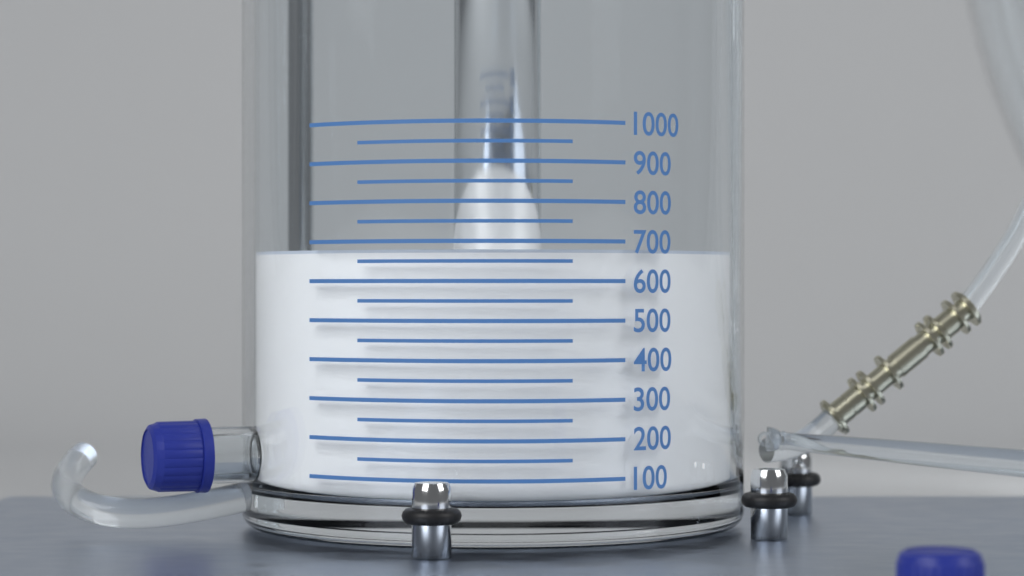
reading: 680 (no unit)
